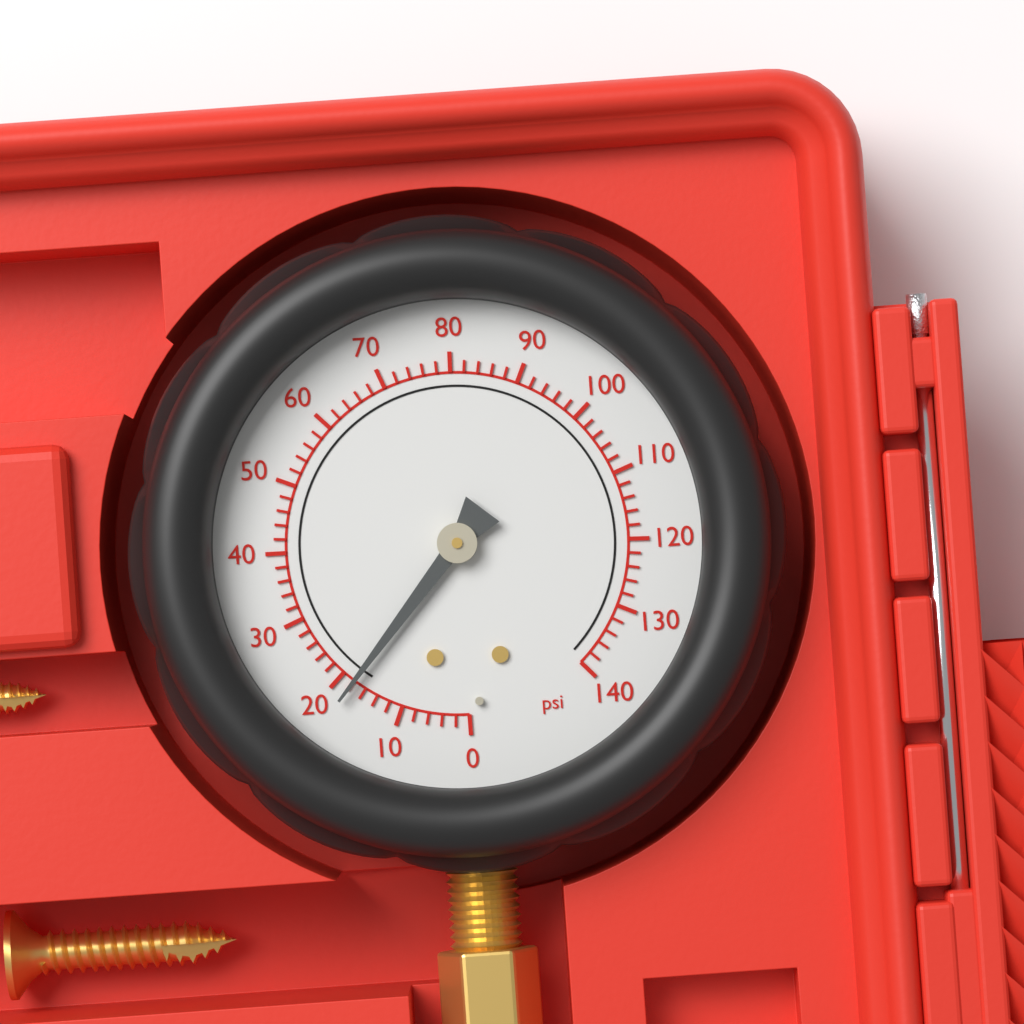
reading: 18 psi
